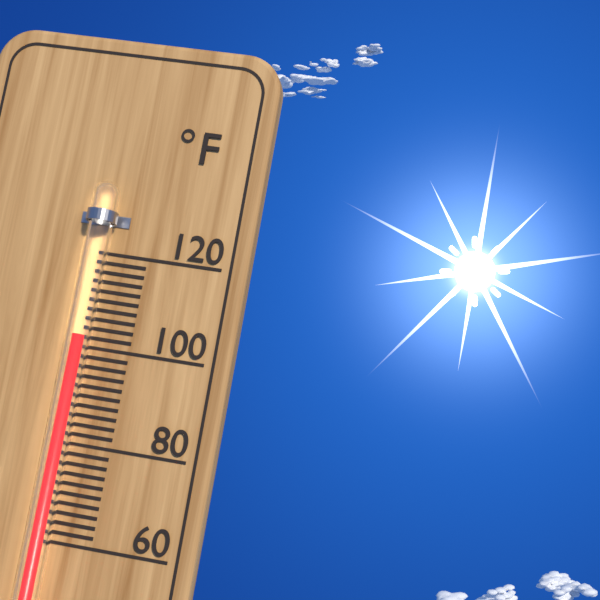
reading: 102 °F
